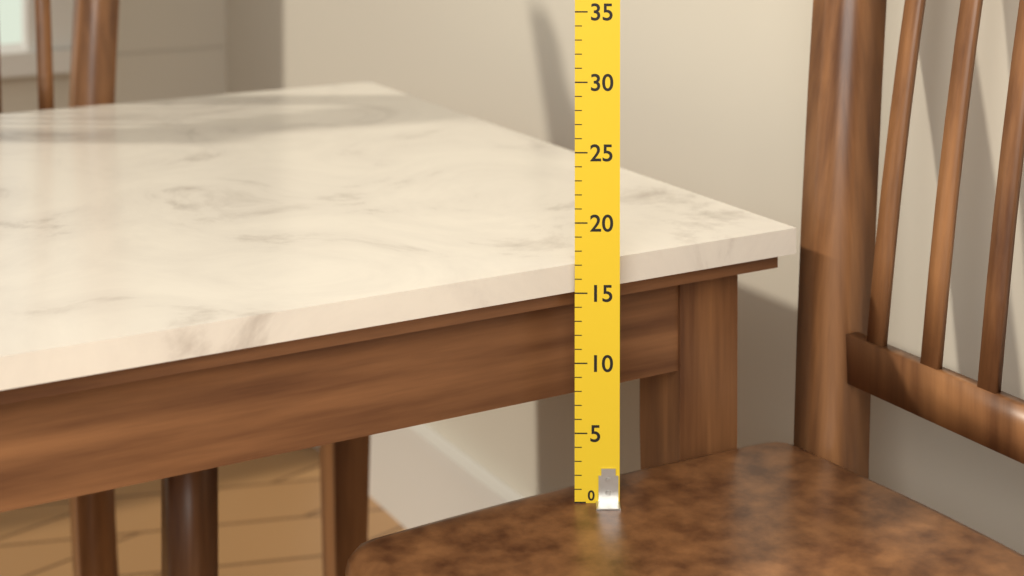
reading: 17 (no unit)
